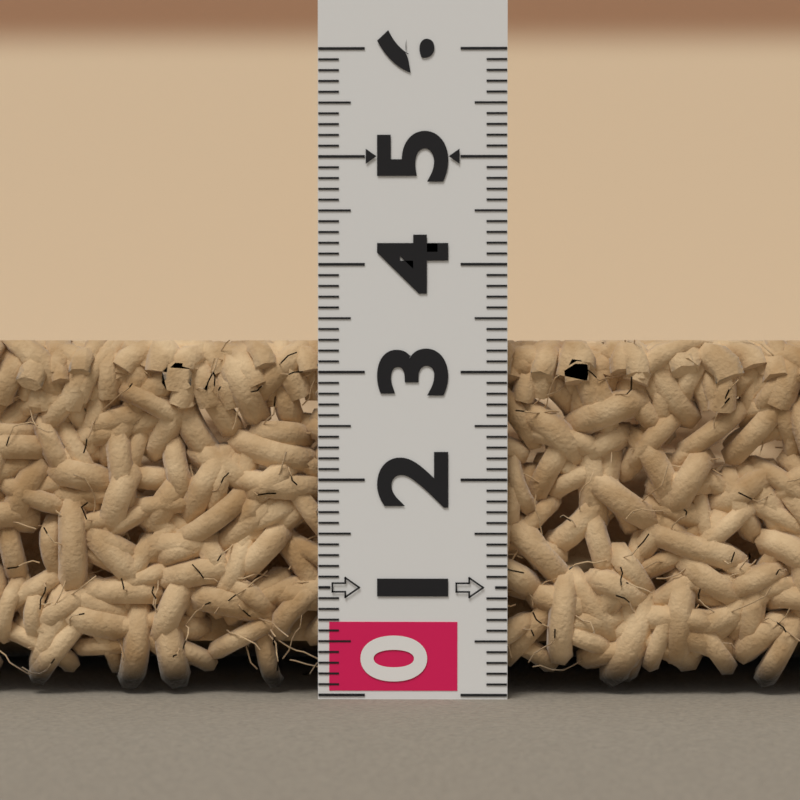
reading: 3.3 (no unit)
